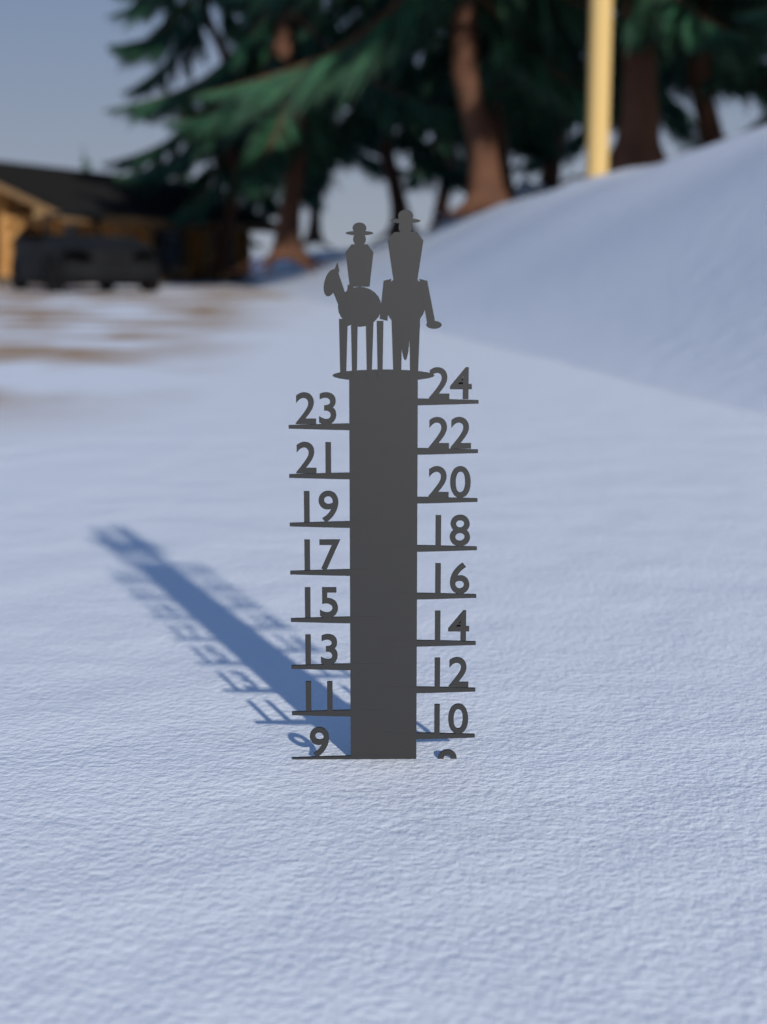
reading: 9 (no unit)
